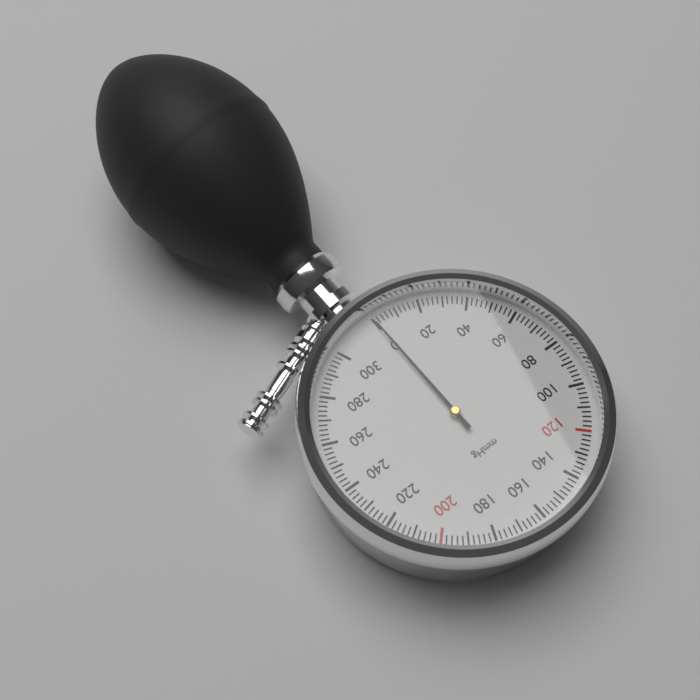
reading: 0 mmHg
